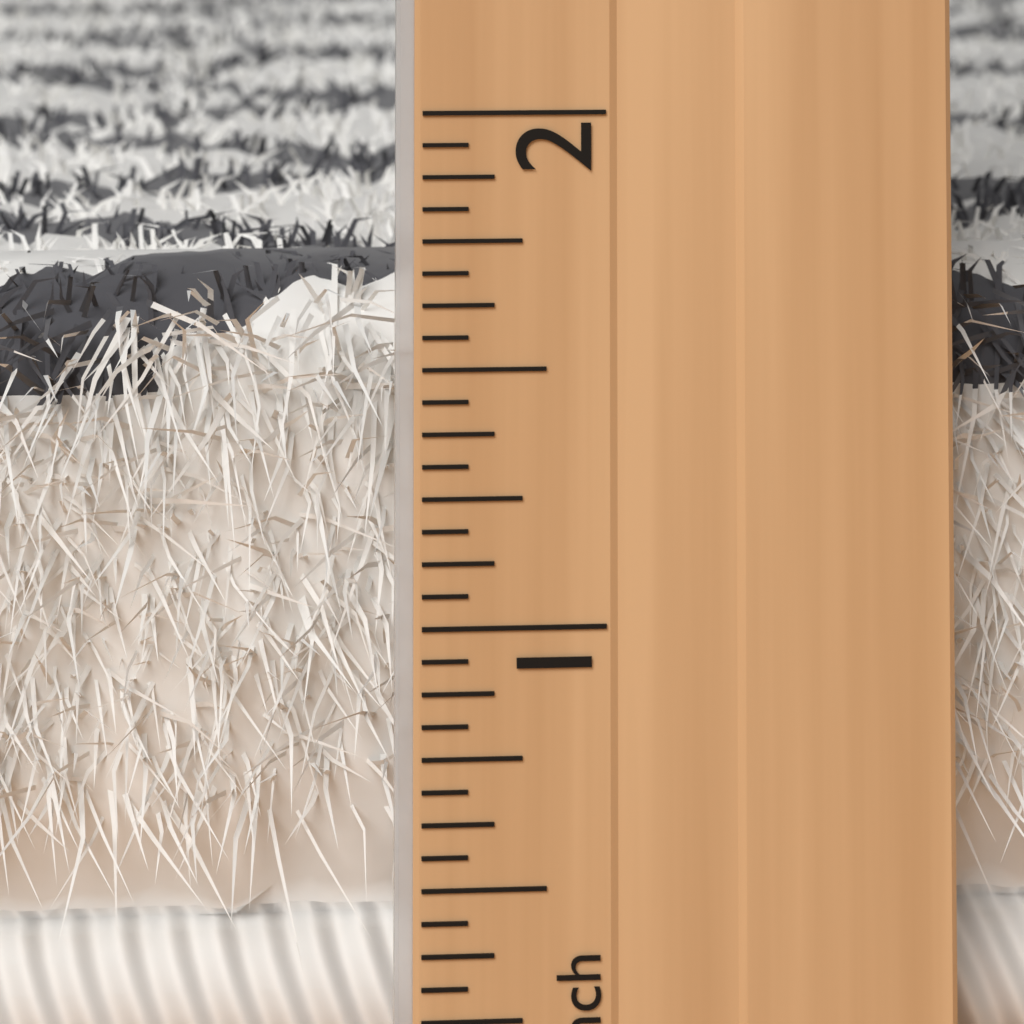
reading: 1.6250 inch
